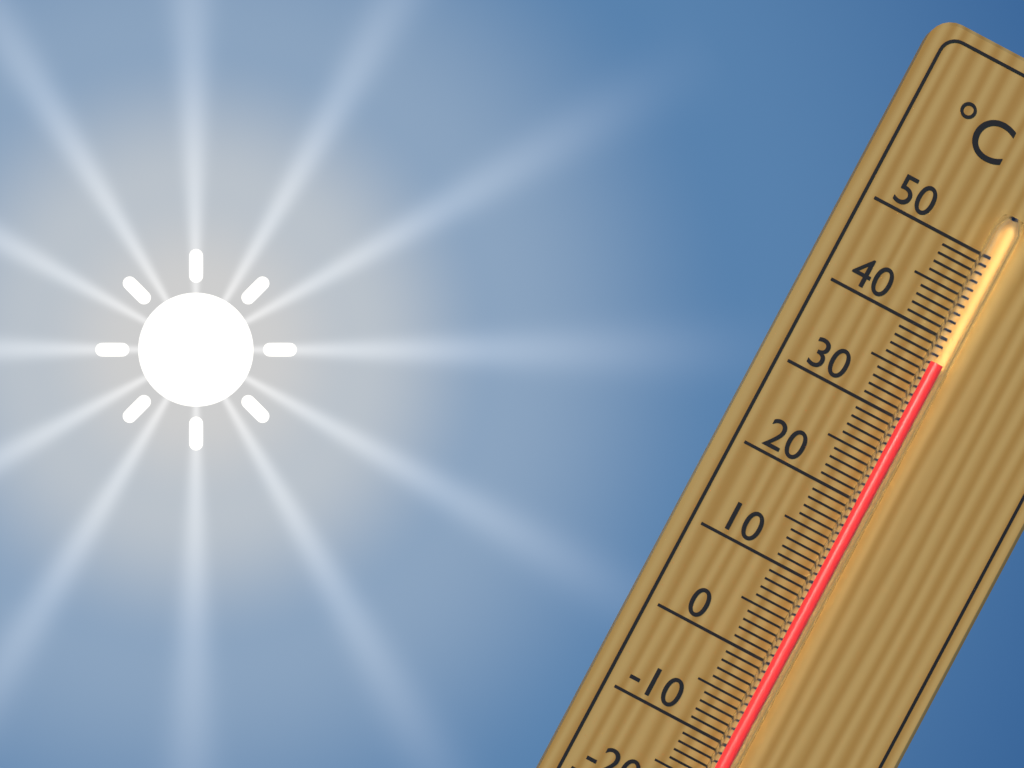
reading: 37 °C
